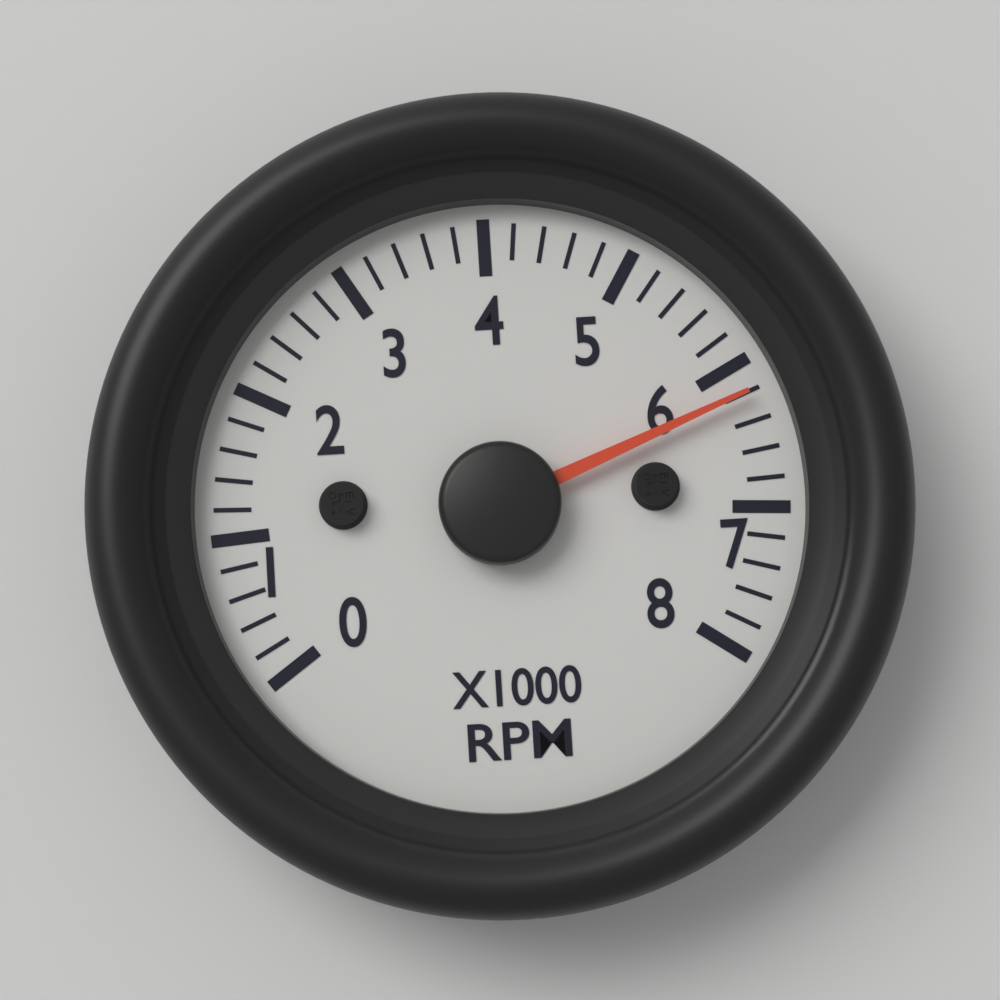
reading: 6200 RPM
